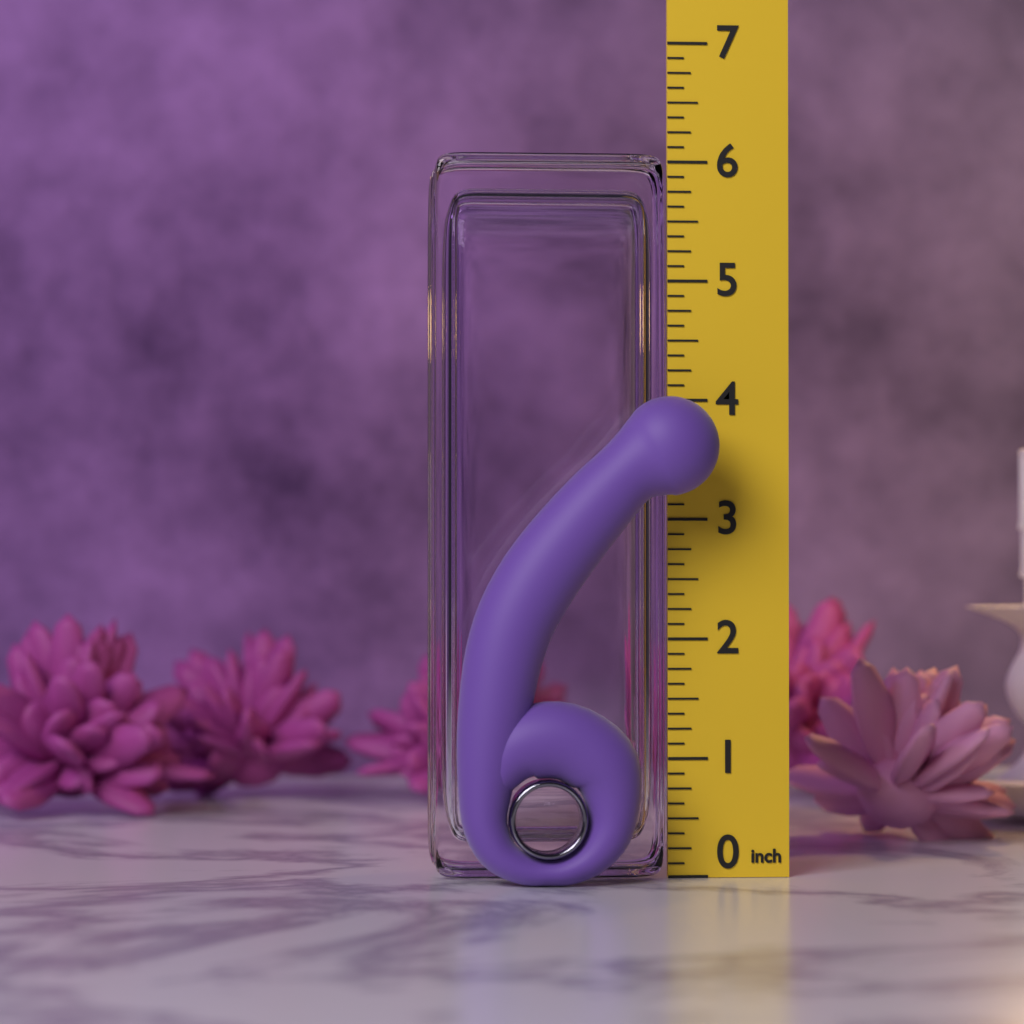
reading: 4.000 in
